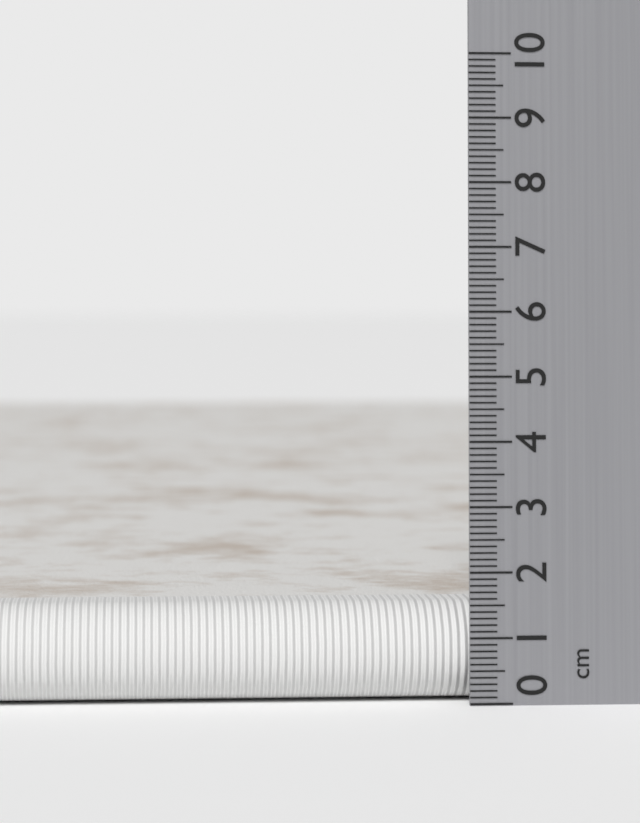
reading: 1.5 cm
